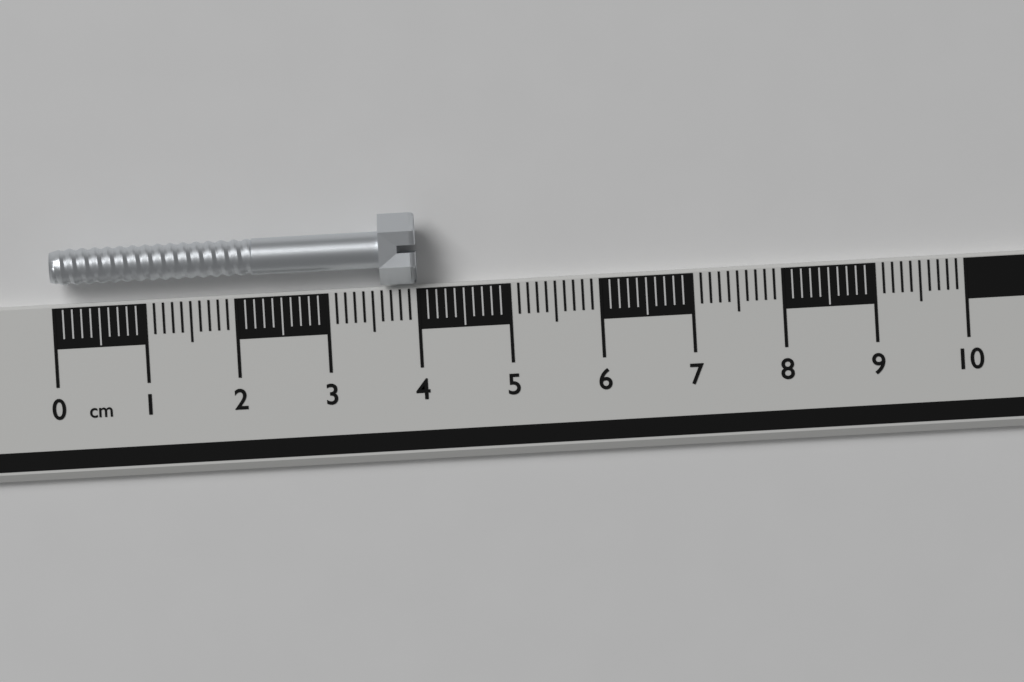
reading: 4.0 cm
